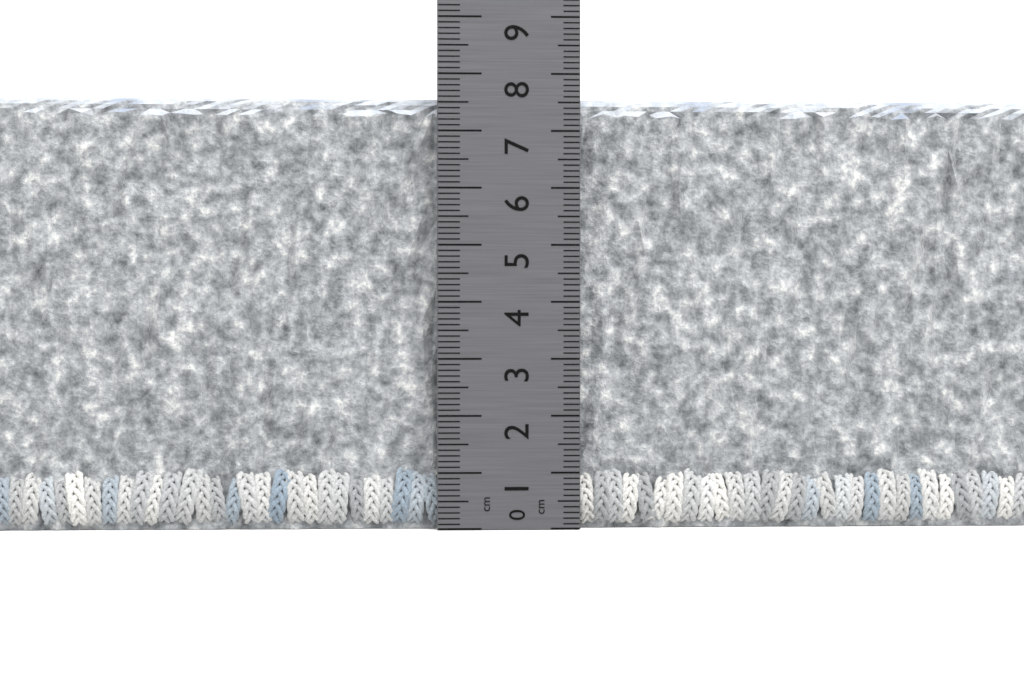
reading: 7.6 cm
